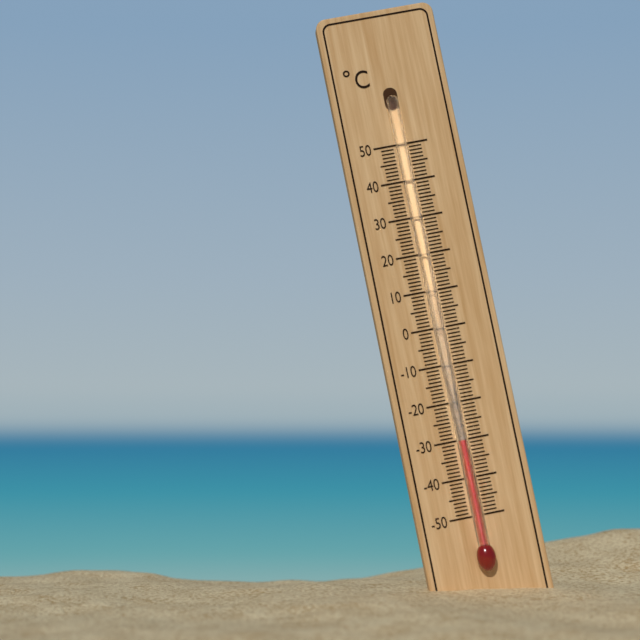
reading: -30 °C
